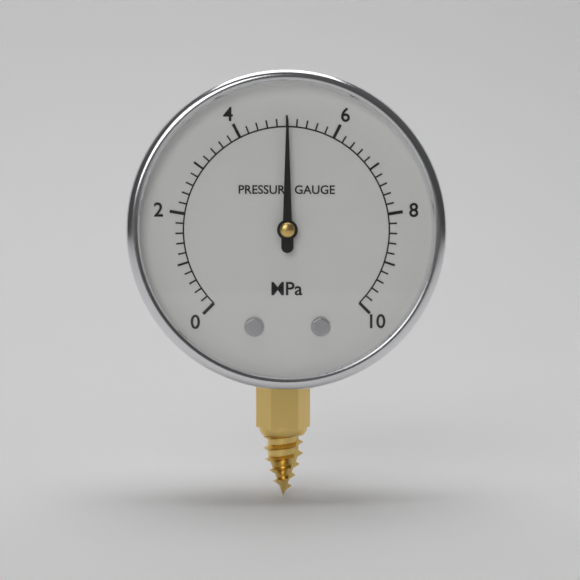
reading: 5.0 MPa
